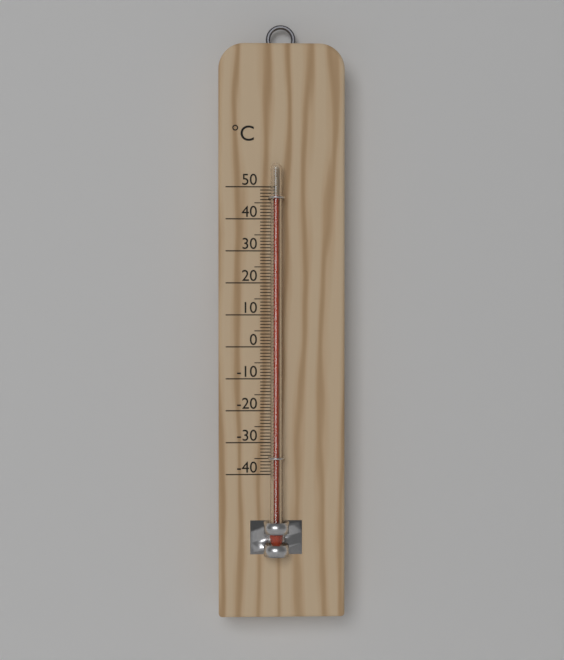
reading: 47 °C
